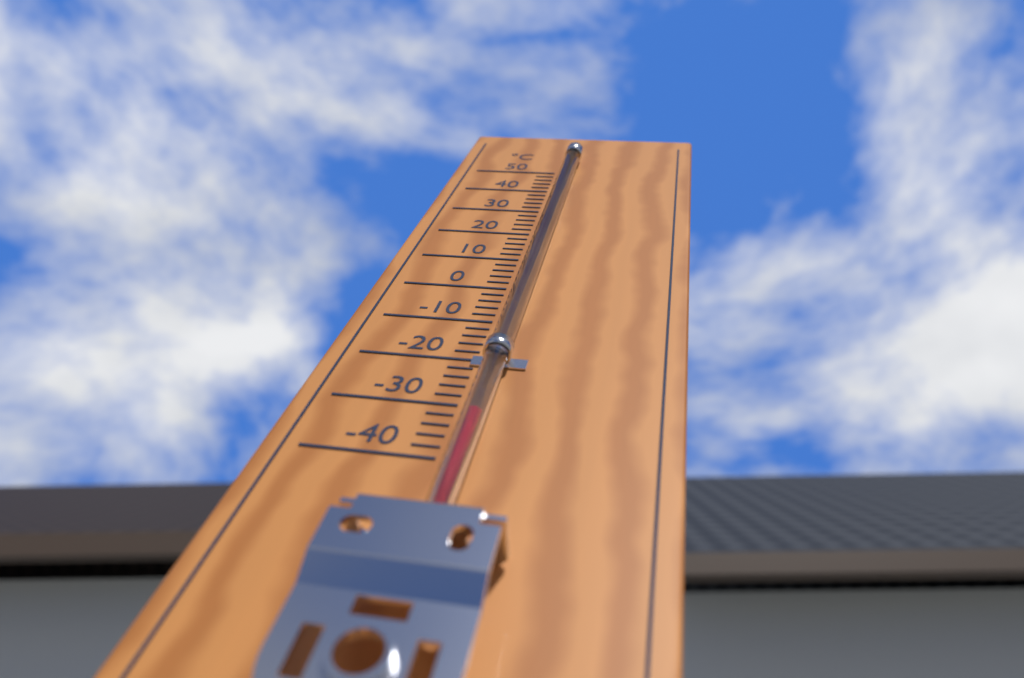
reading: -34 °C
